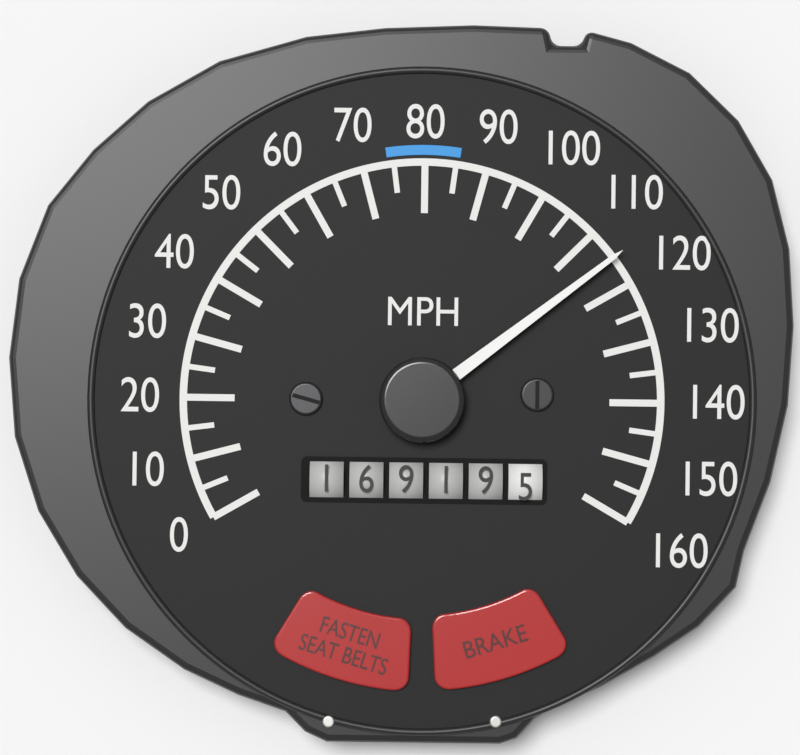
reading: 115 MPH
